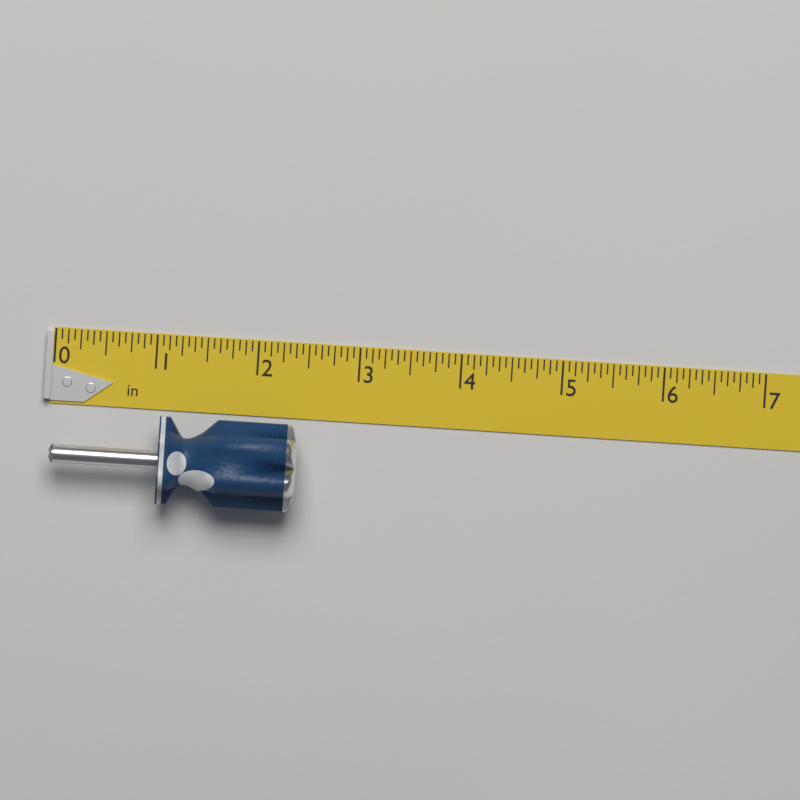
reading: 2.4375 in
